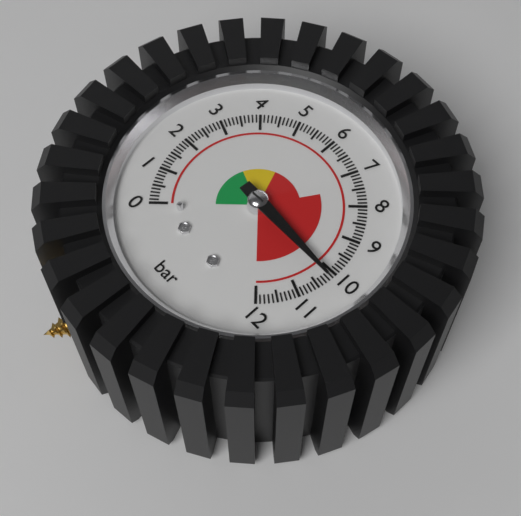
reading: 10.2 bar
